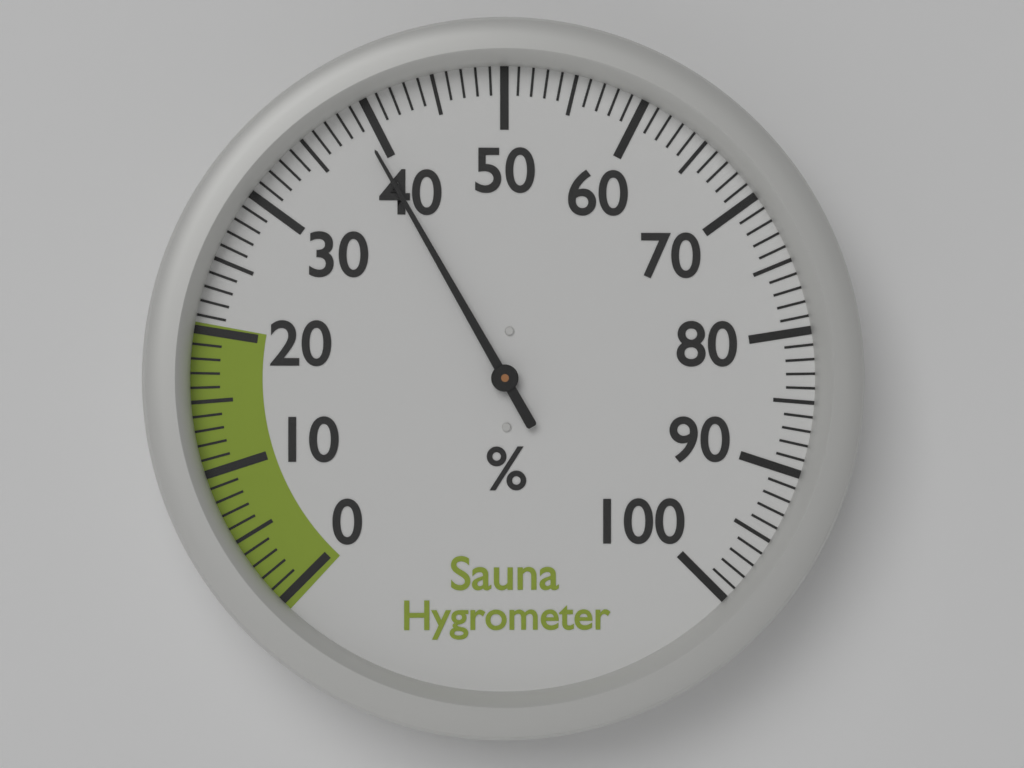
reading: 39 %
